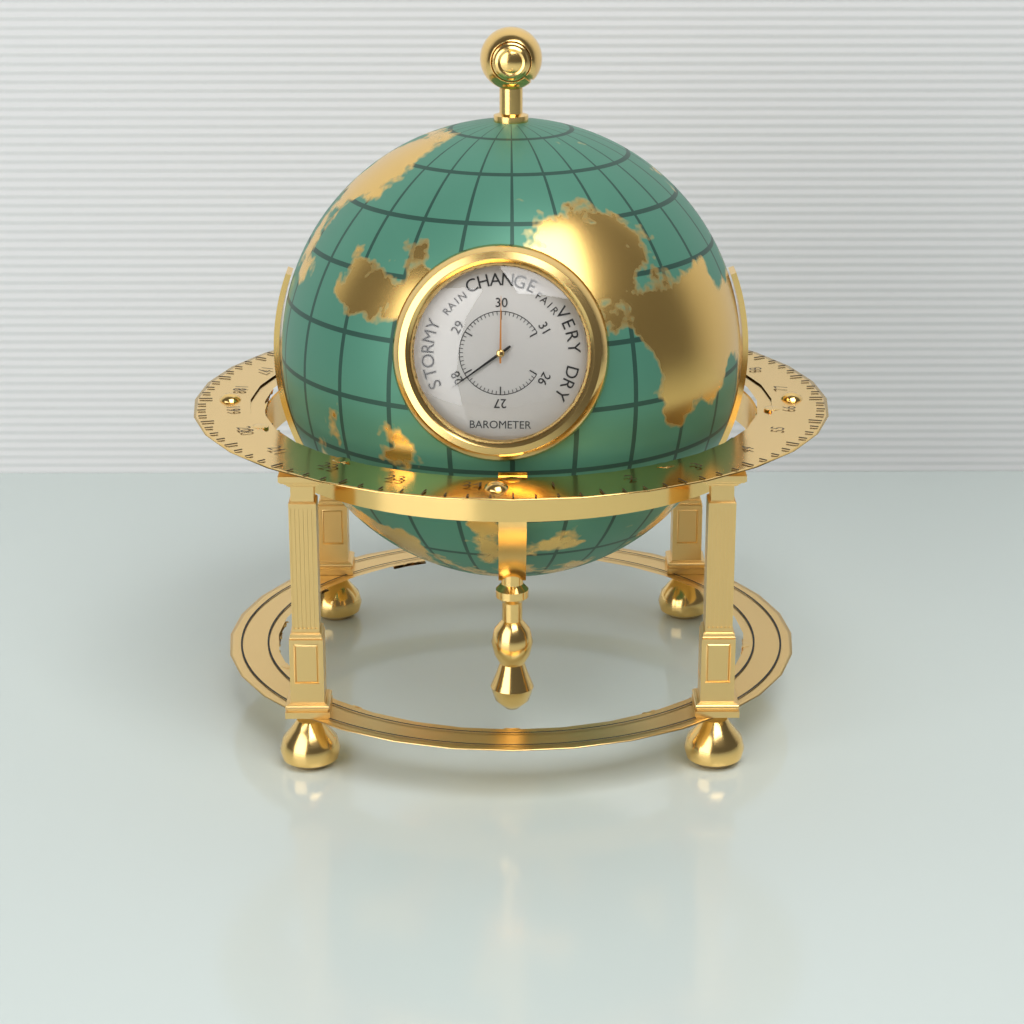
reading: 27.9 inHg
